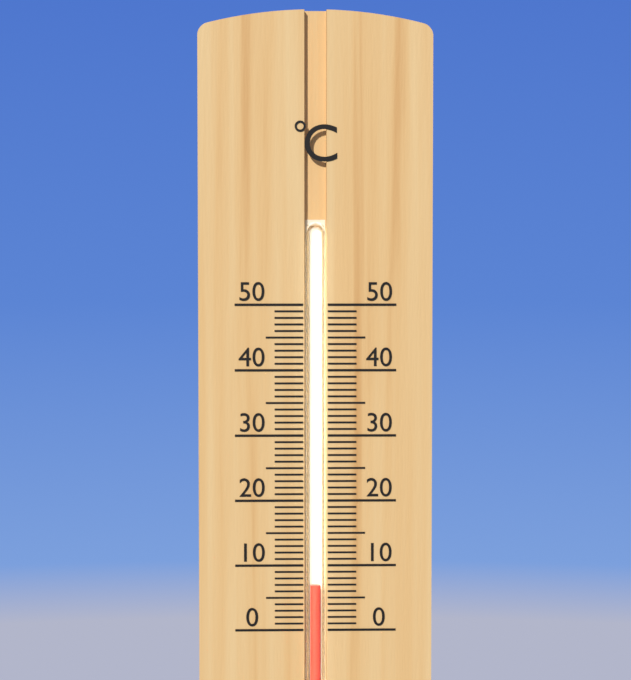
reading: 7 °C
